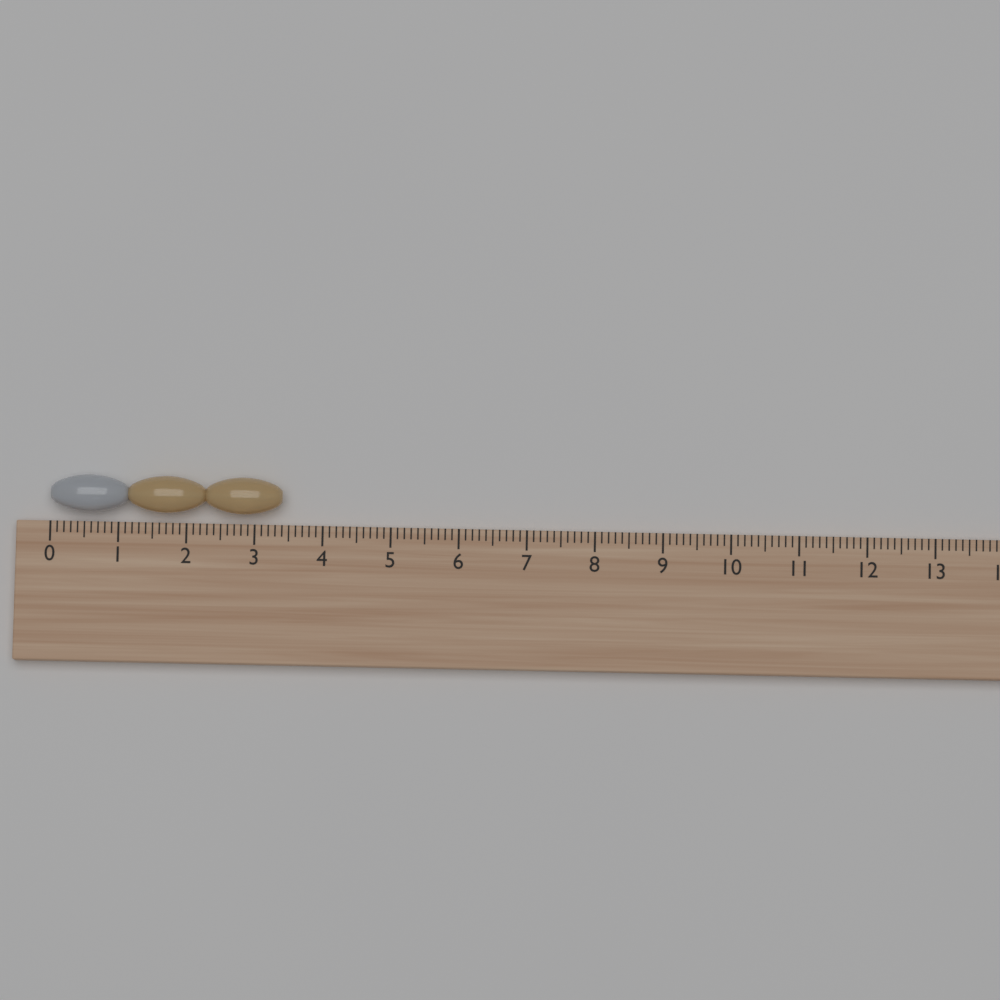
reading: 3.4 (no unit)
